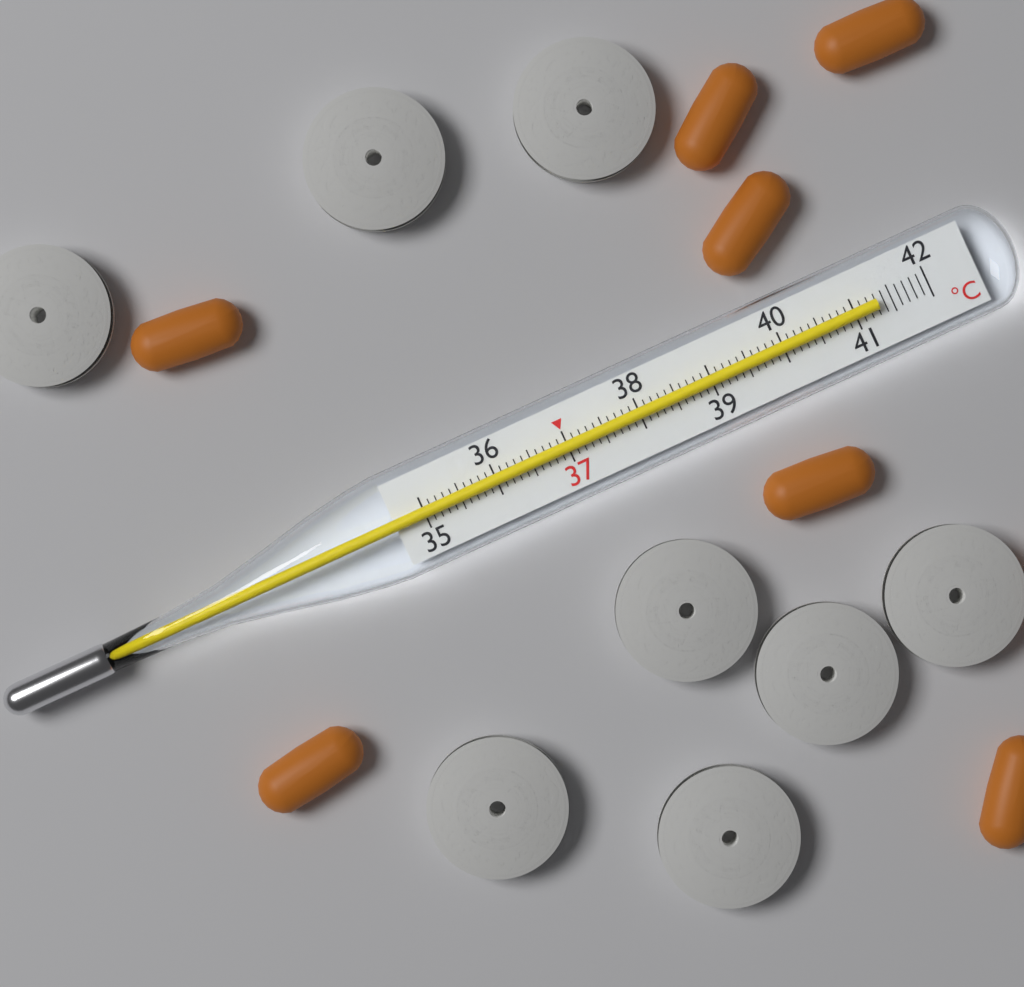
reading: 41.3 °C
